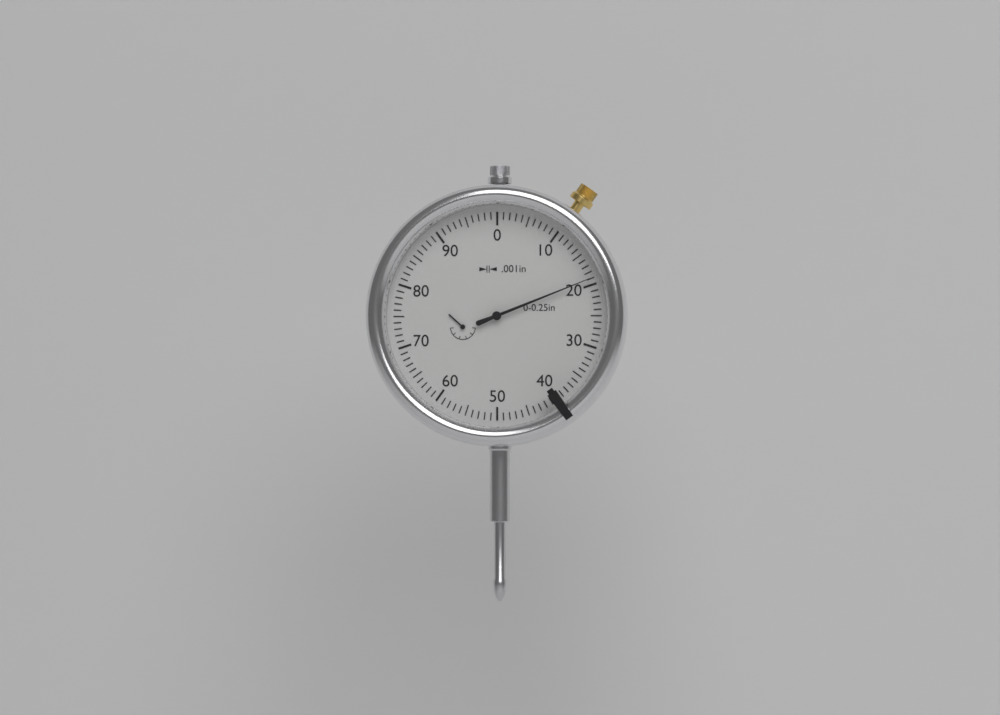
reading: 0.019 in
